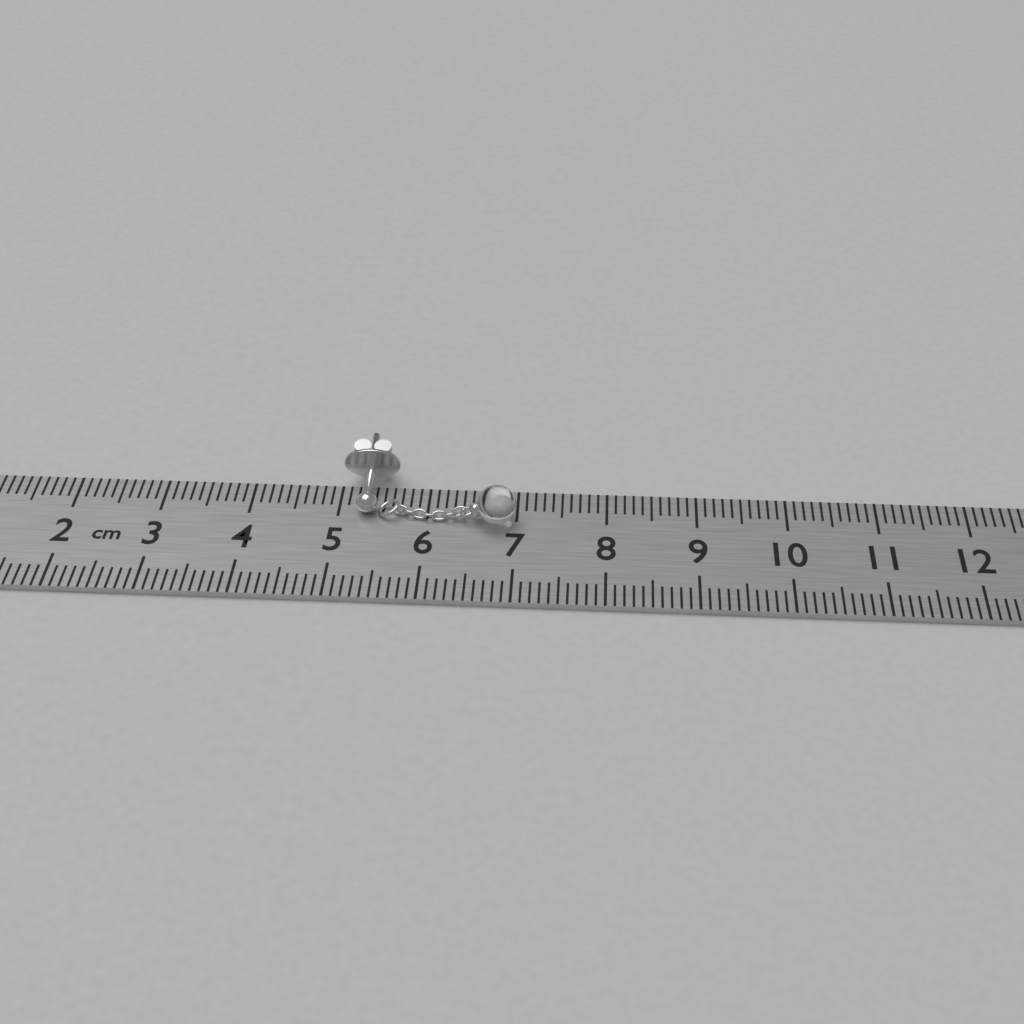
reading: 7.0 cm
